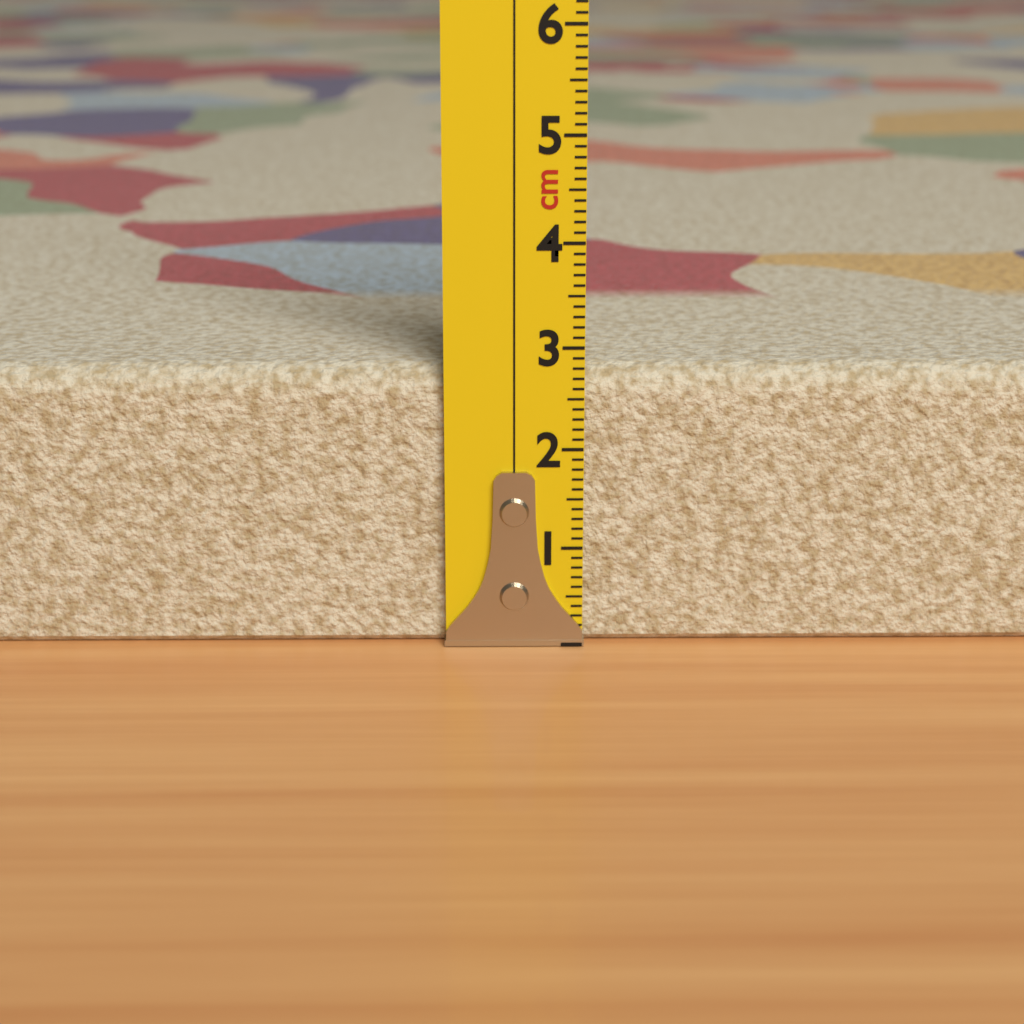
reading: 2.8 cm
